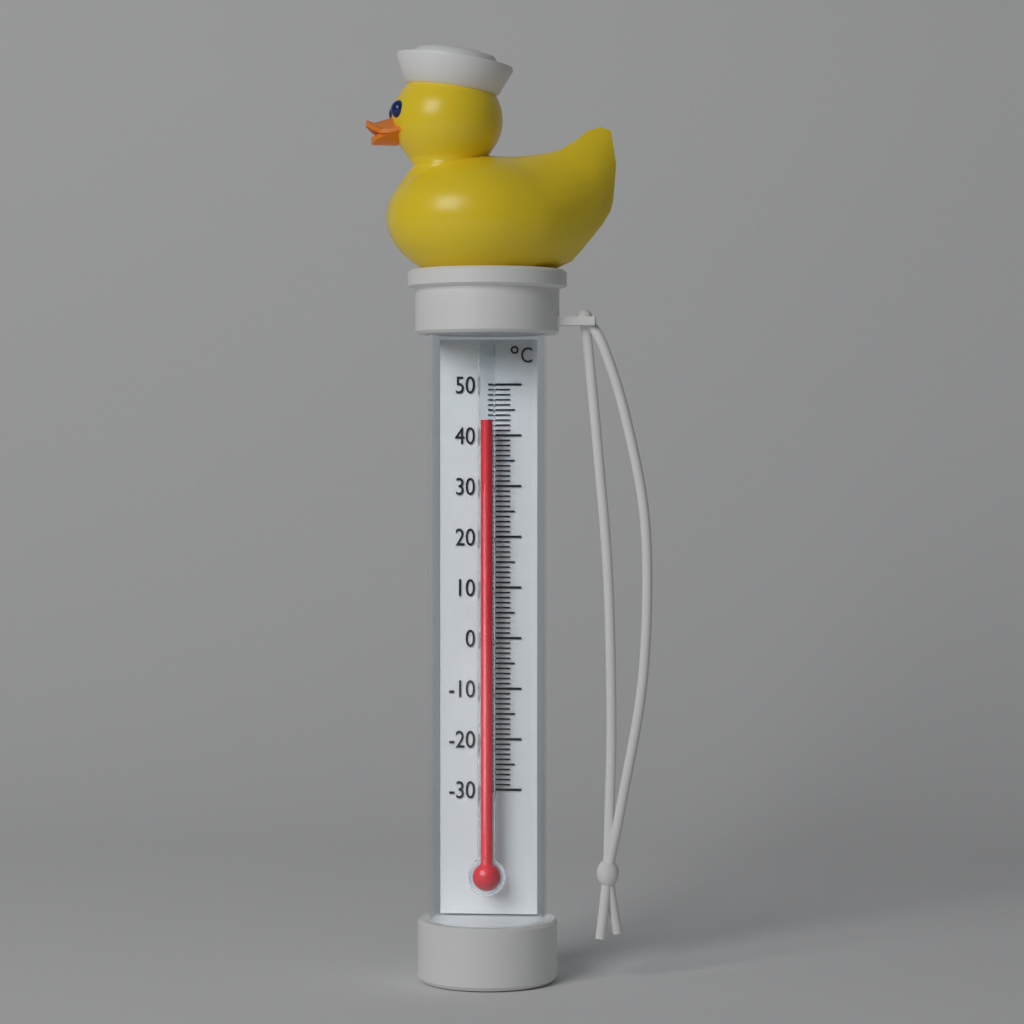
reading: 43 °C
